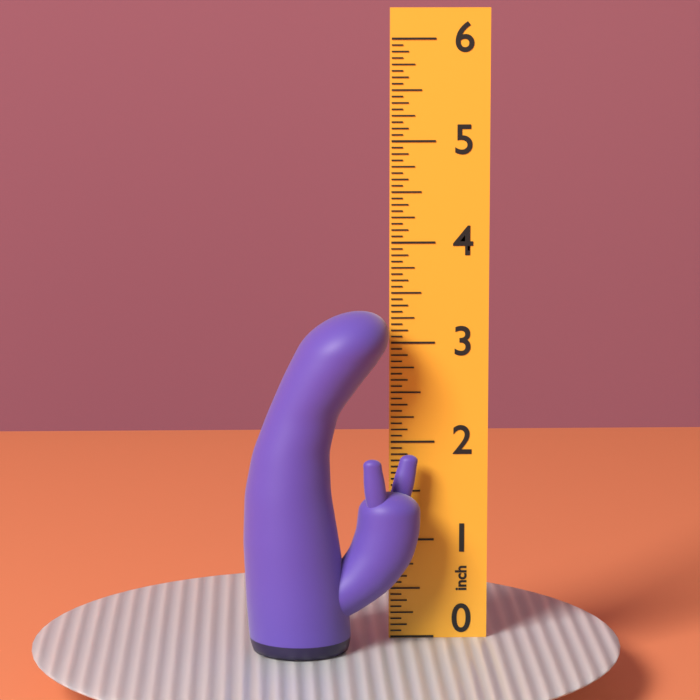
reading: 3.3750 inch
